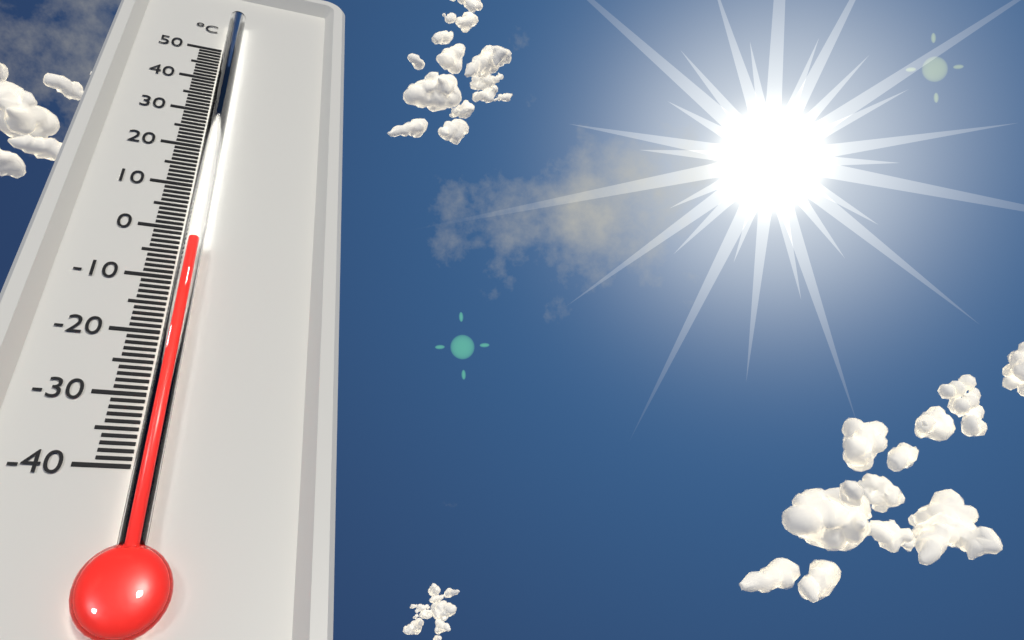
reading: -4 °C
